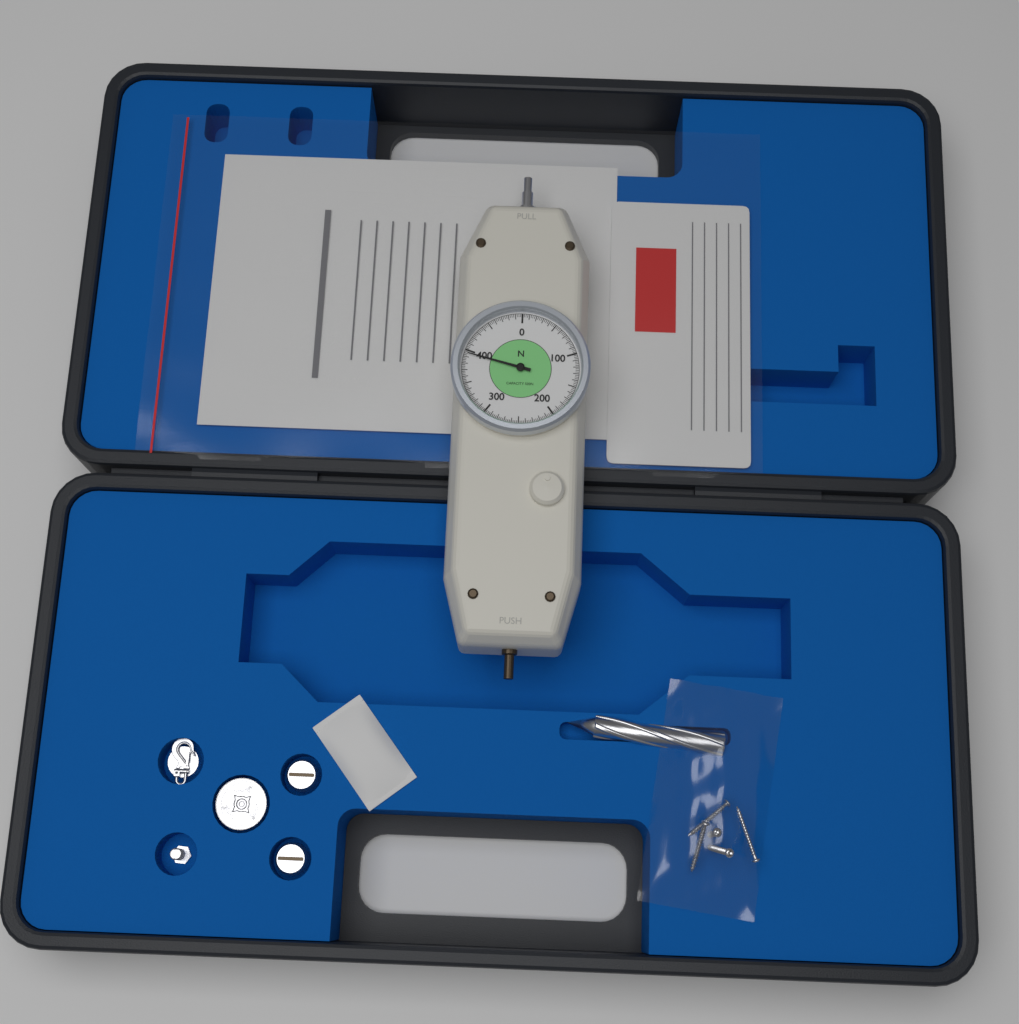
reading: 395.0 N
